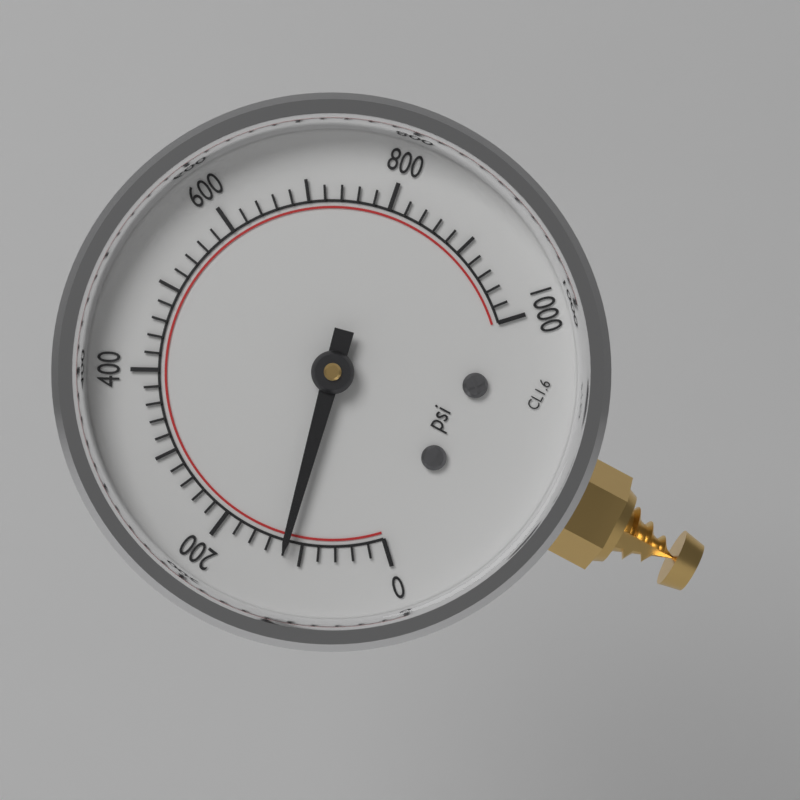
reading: 120 psi
